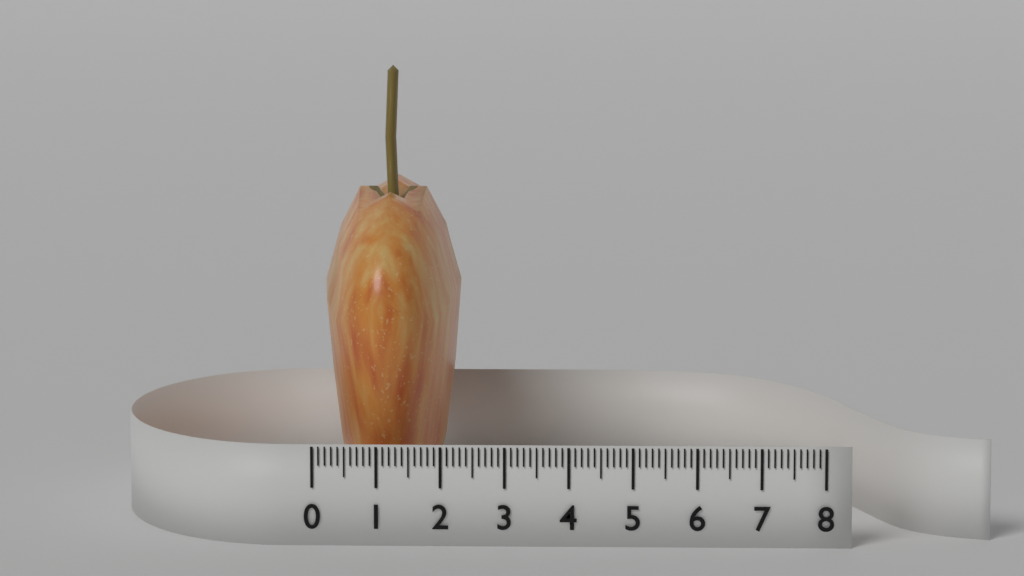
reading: 2.2 (no unit)
